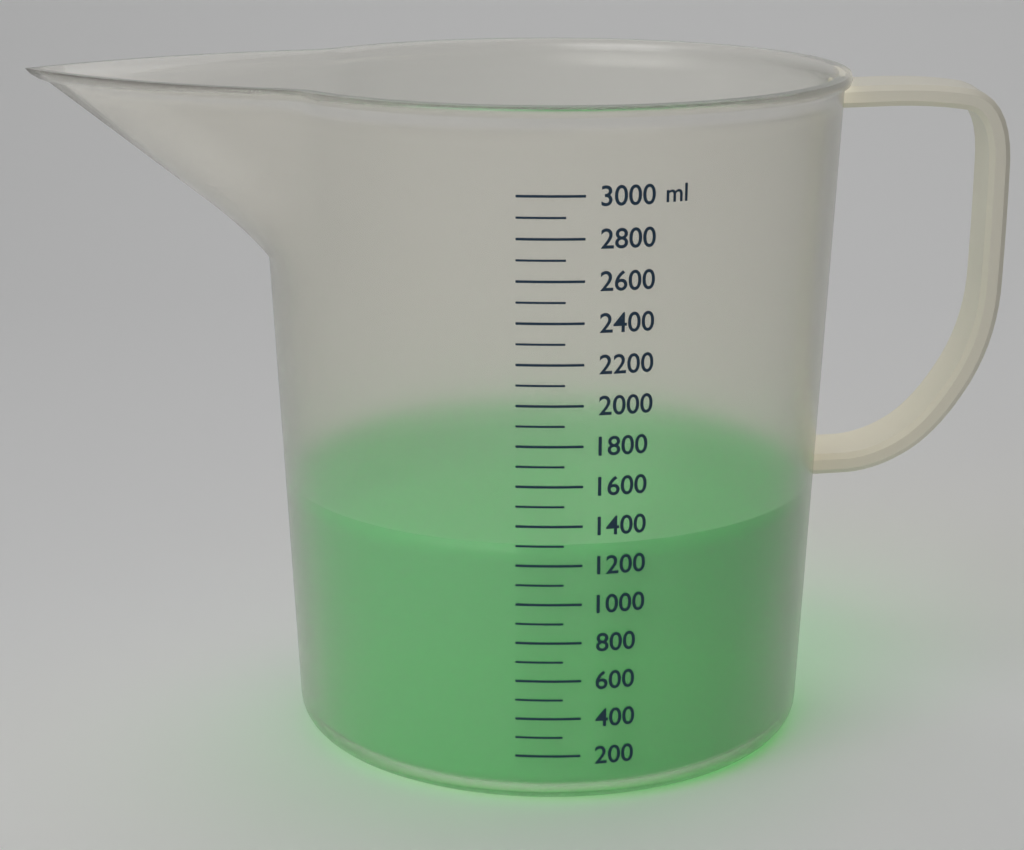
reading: 1300 ml
